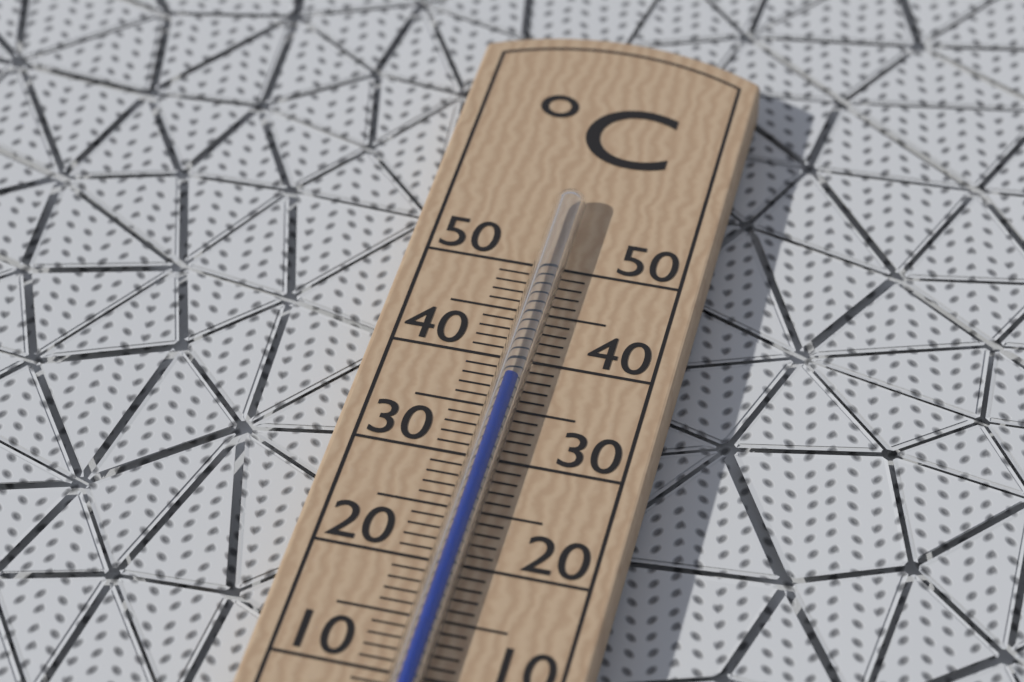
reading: 37 °C
